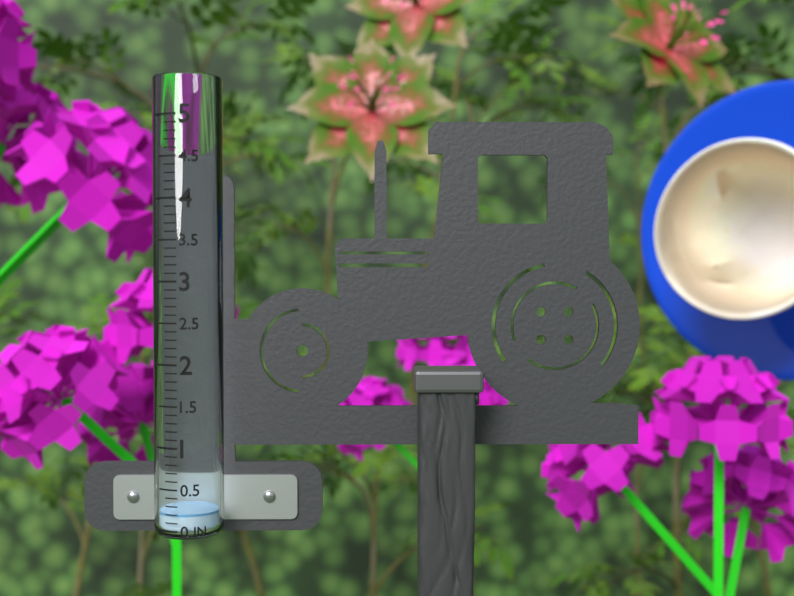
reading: 0.2 in
